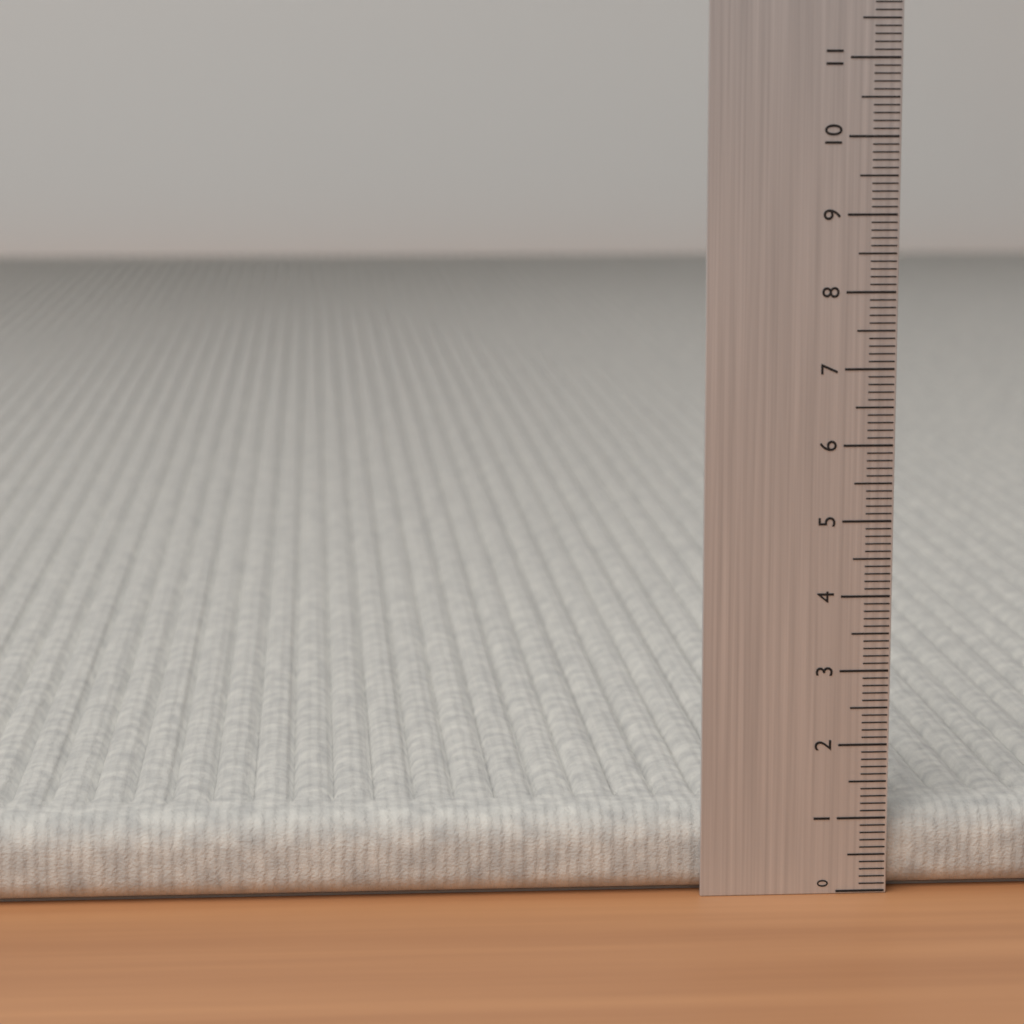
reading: 1.1 (no unit)
